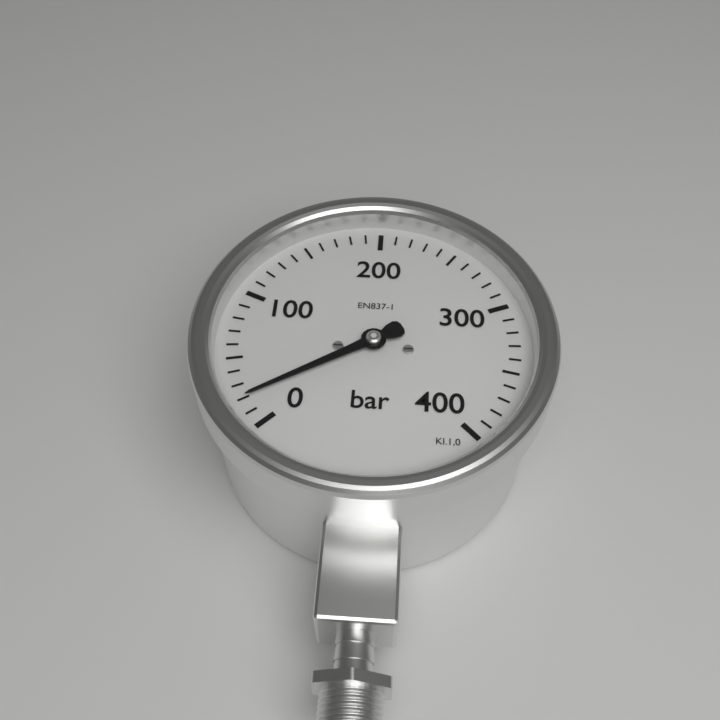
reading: 20 bar
